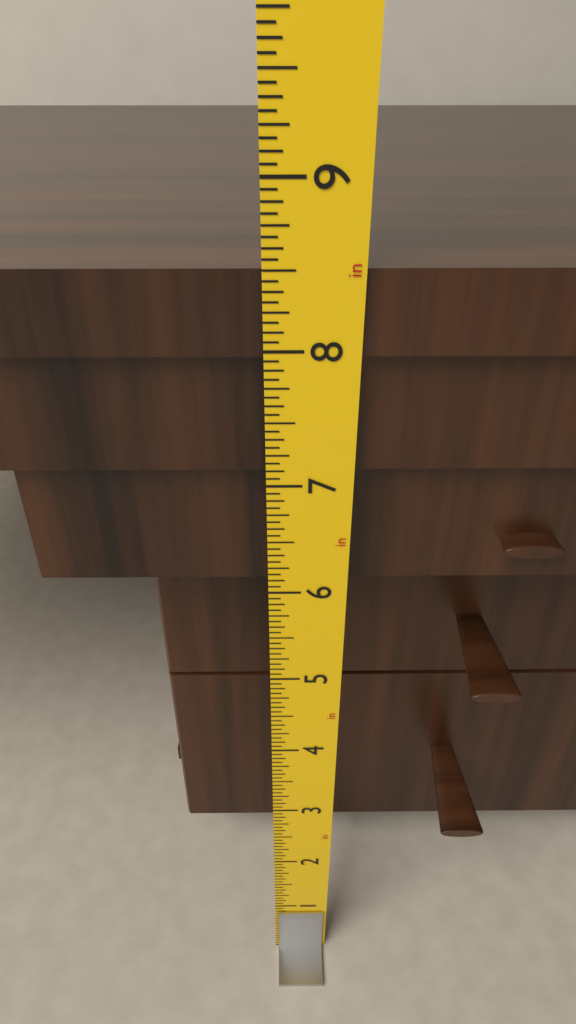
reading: 8.5000 in
